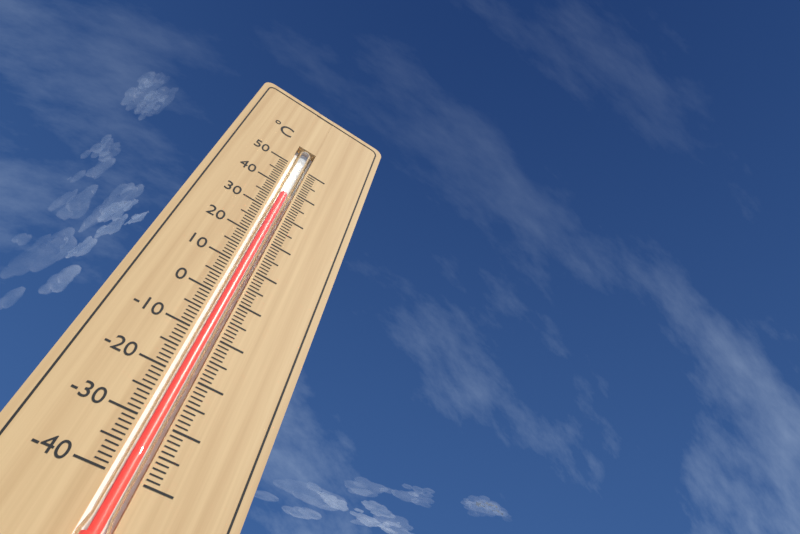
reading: 37 °C
